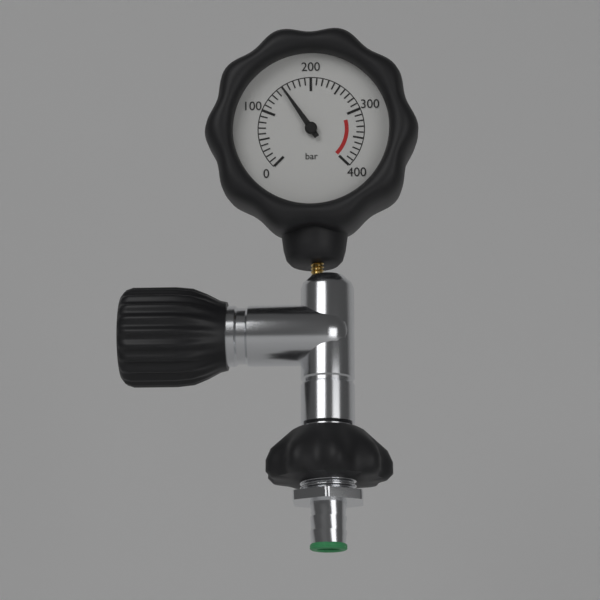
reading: 150 bar
